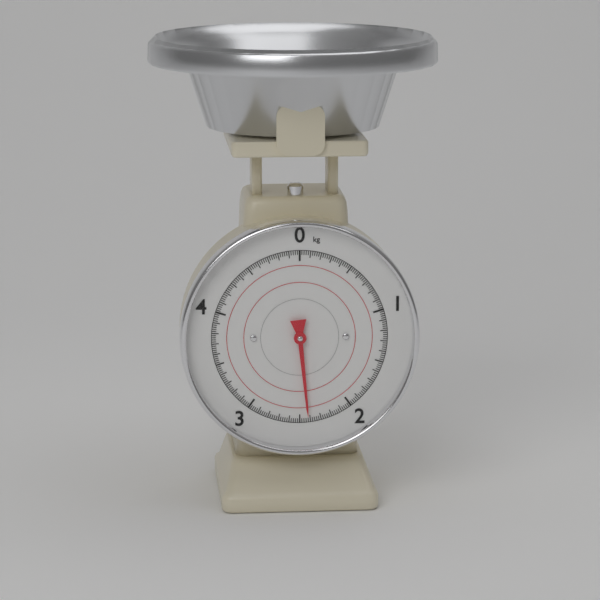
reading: 2.42 kg
